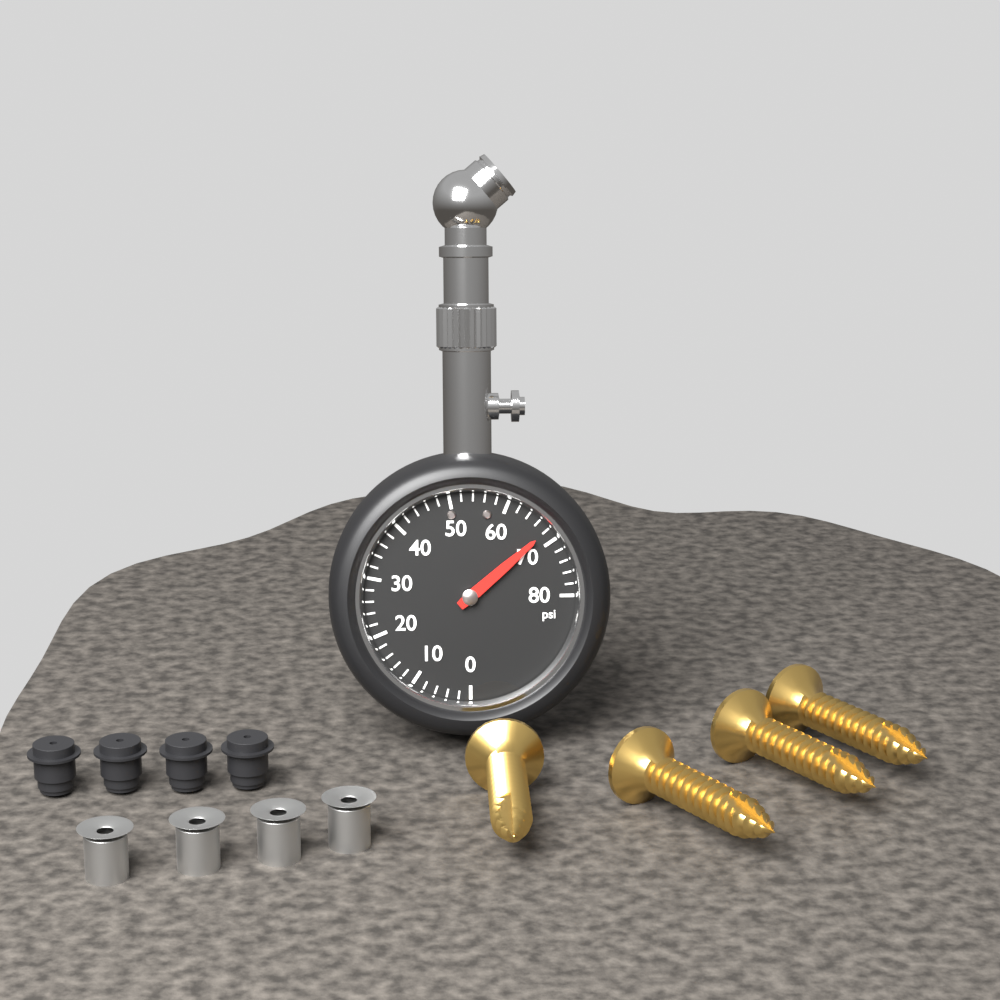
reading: 68 psi
